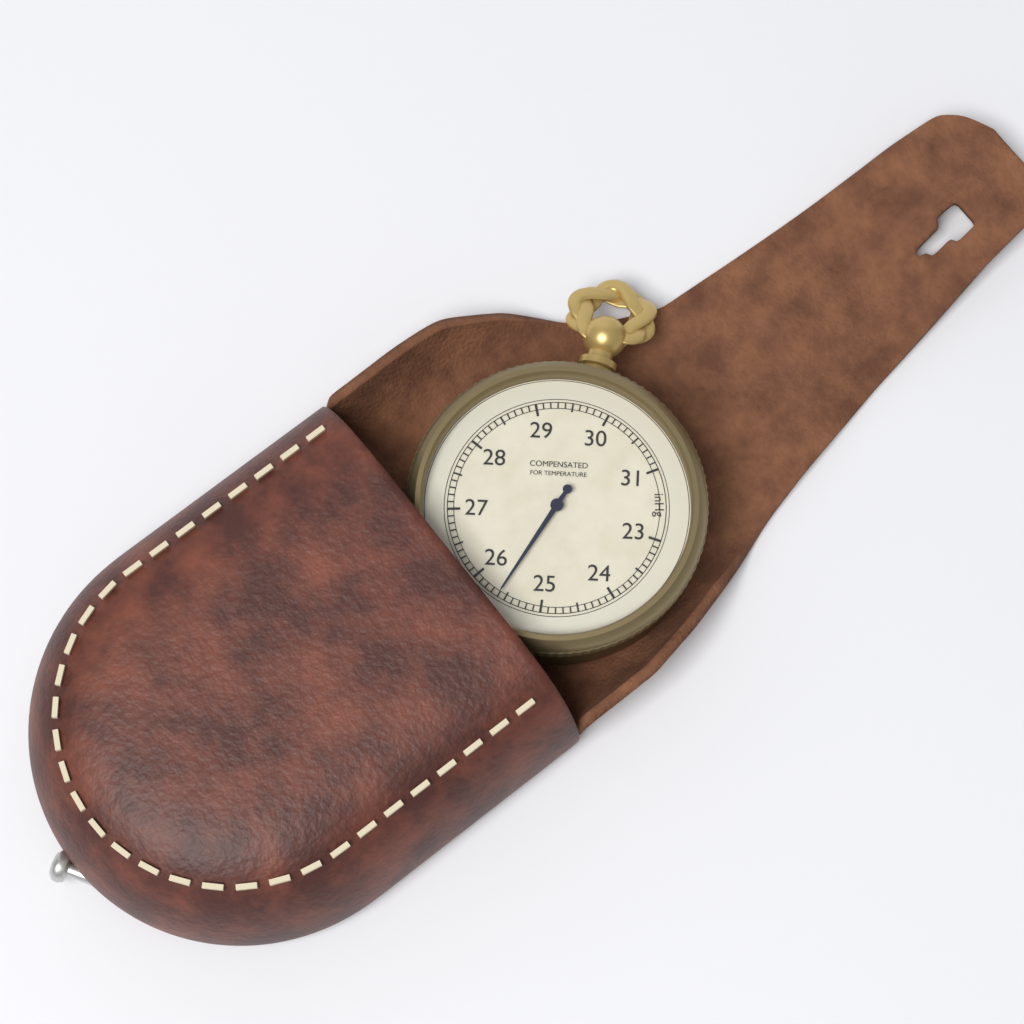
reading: 25.6 inHg
